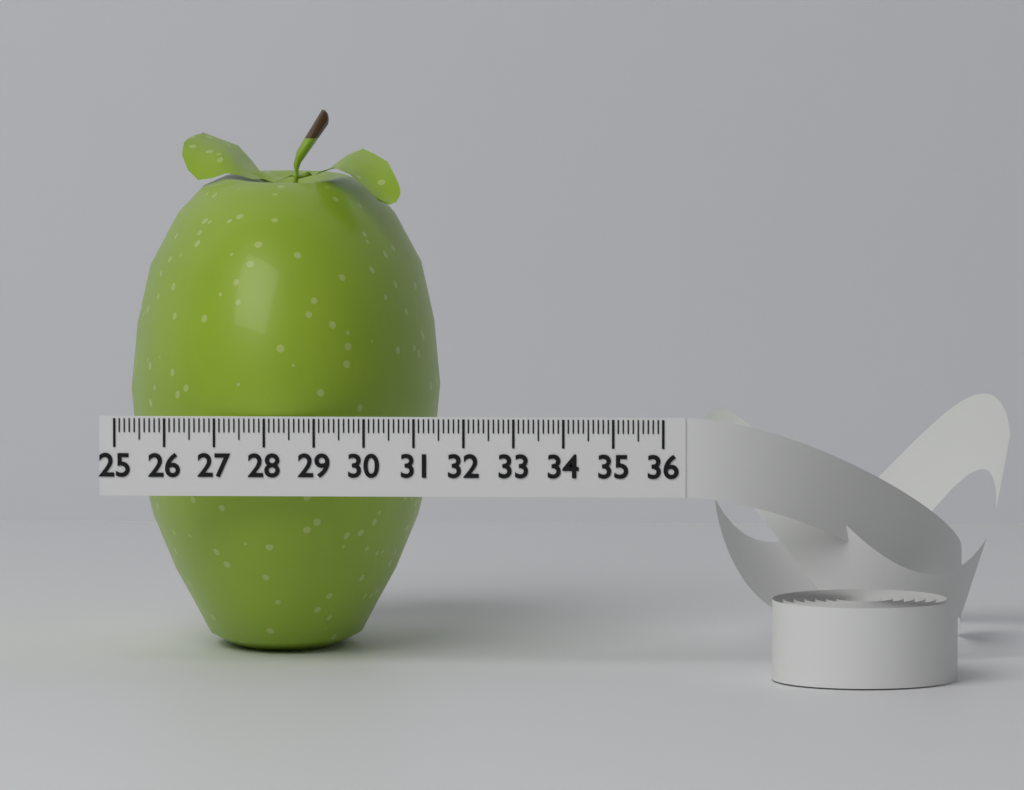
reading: 31.3 (no unit)
